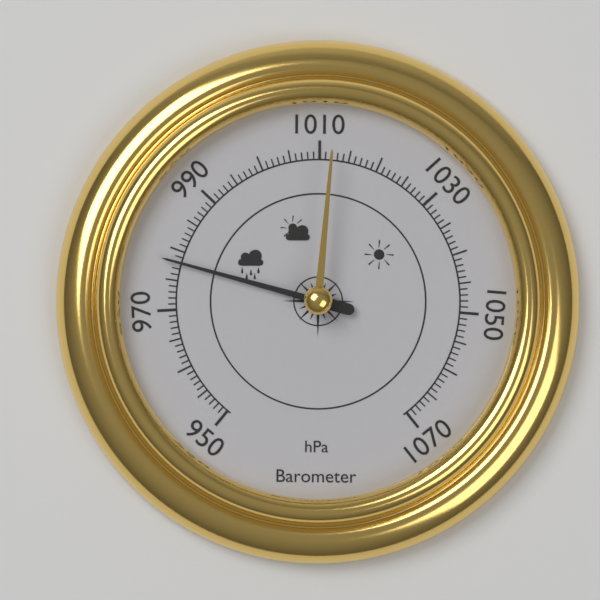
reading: 978 hPa
